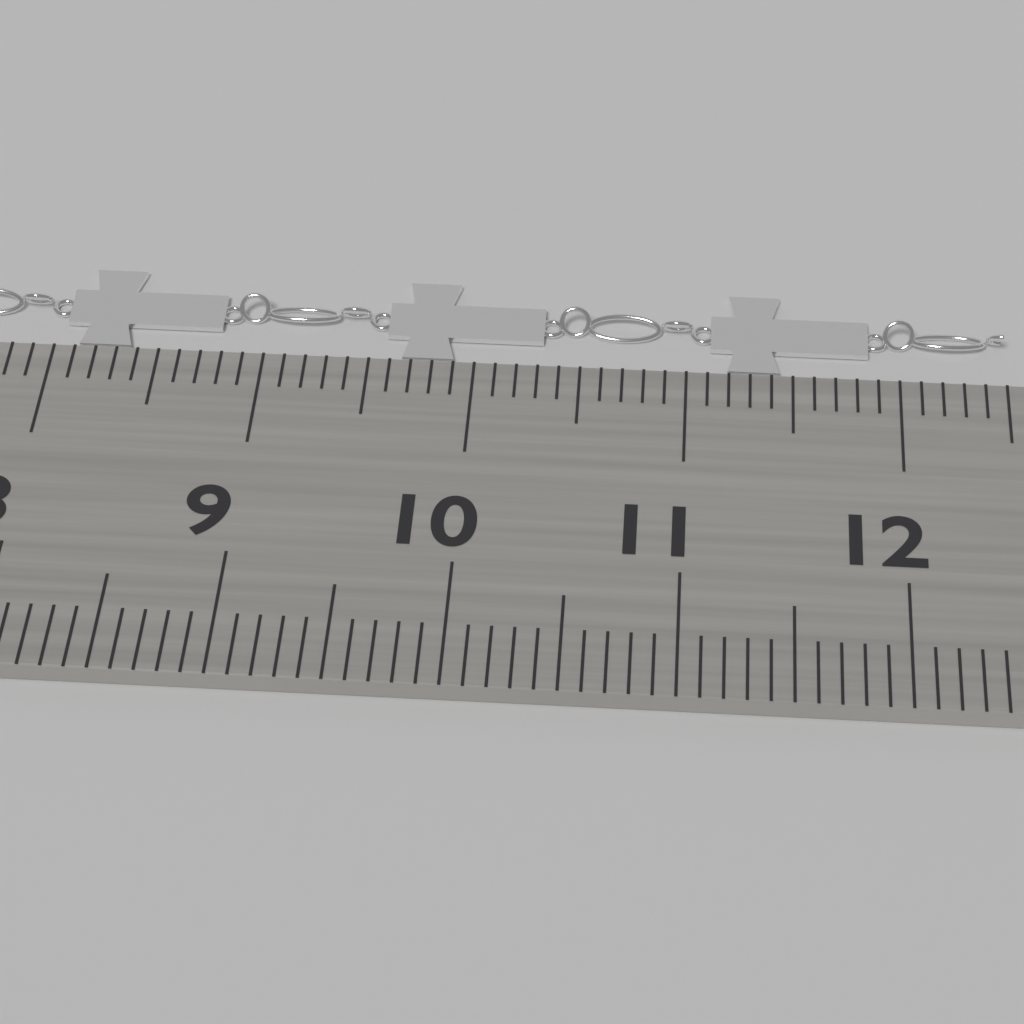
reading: 12.5 cm
